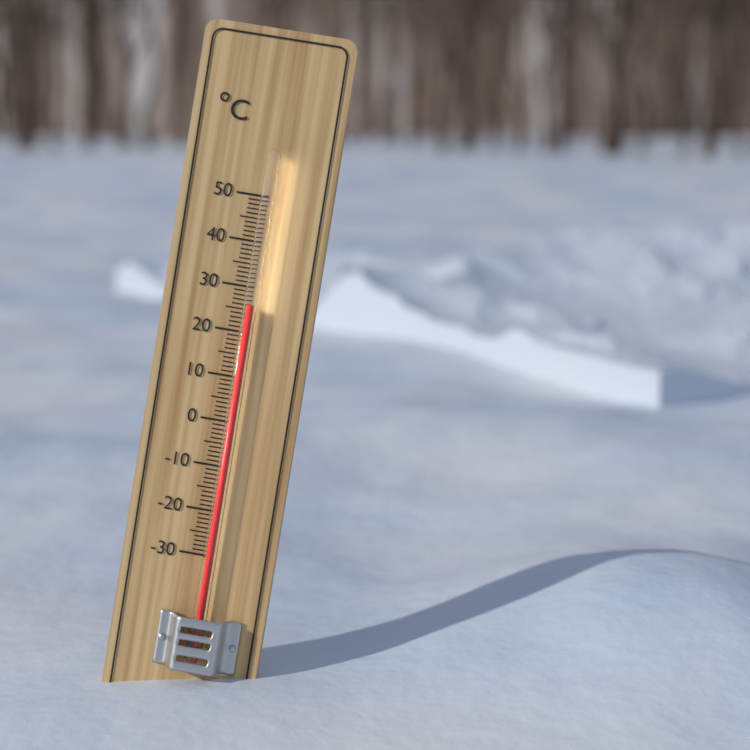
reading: 26 °C
